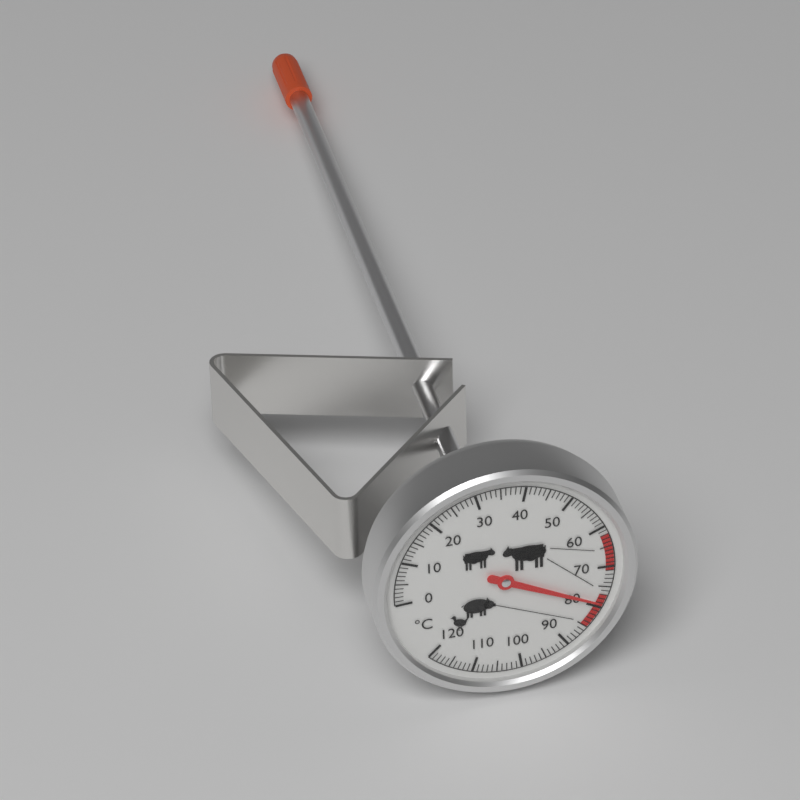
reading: 79 °C
